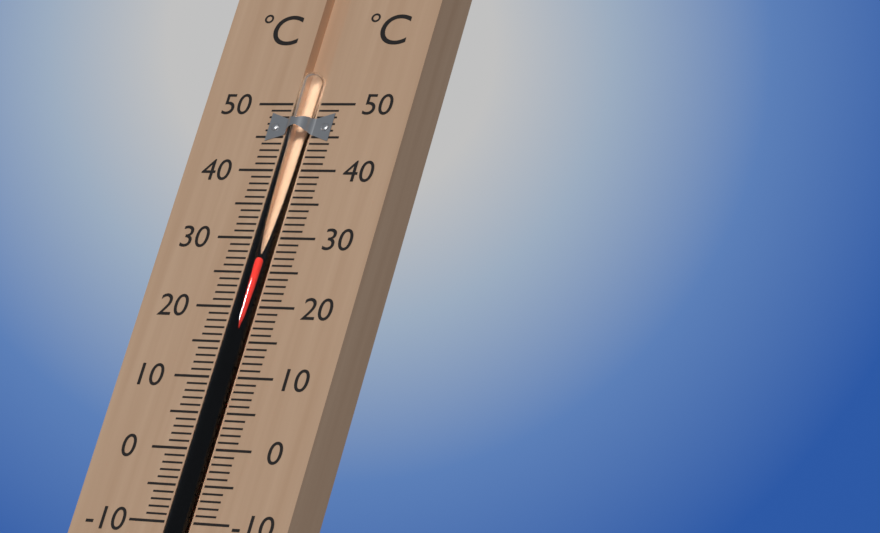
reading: 27 °C
